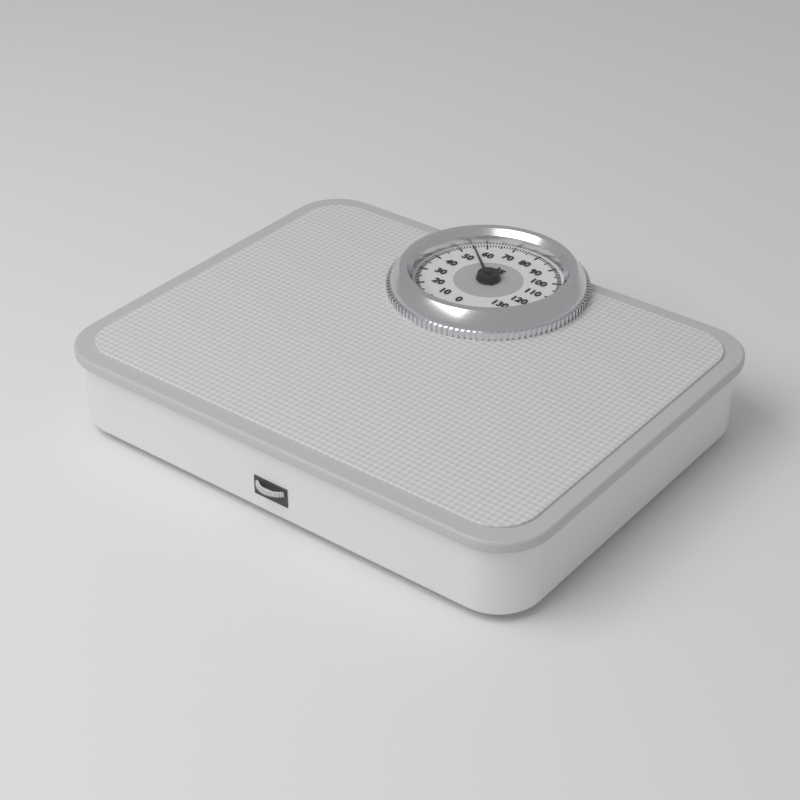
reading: 55 kg
